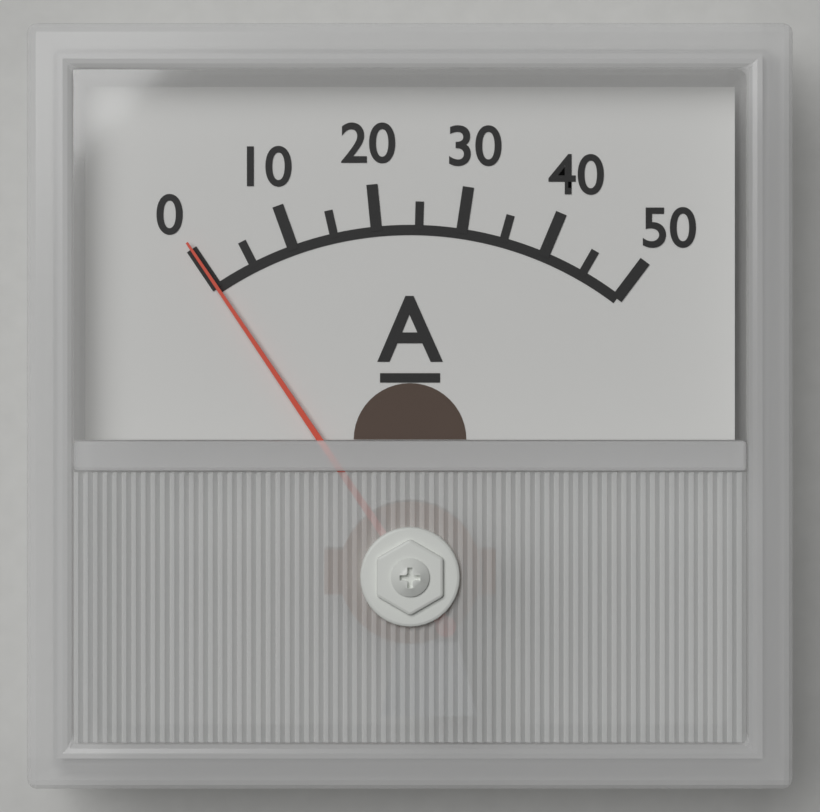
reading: 0 A
